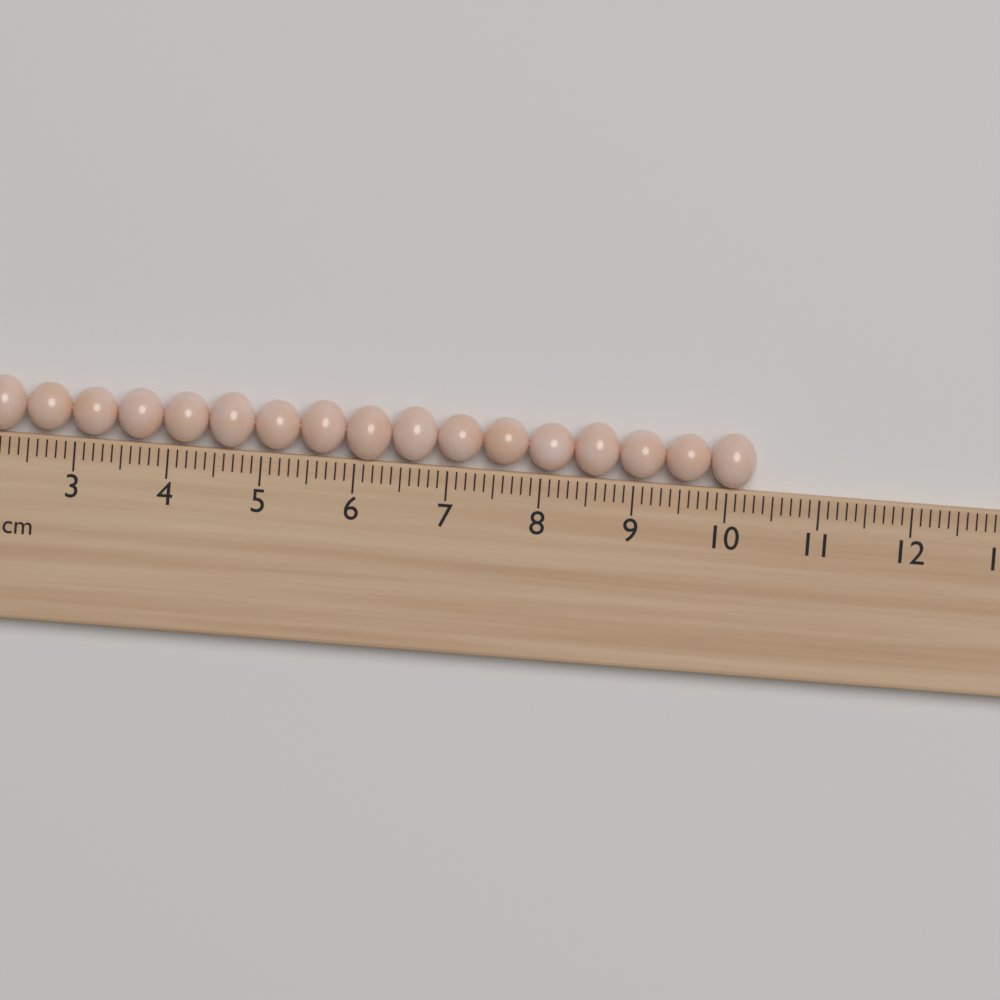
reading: 10.3 cm
